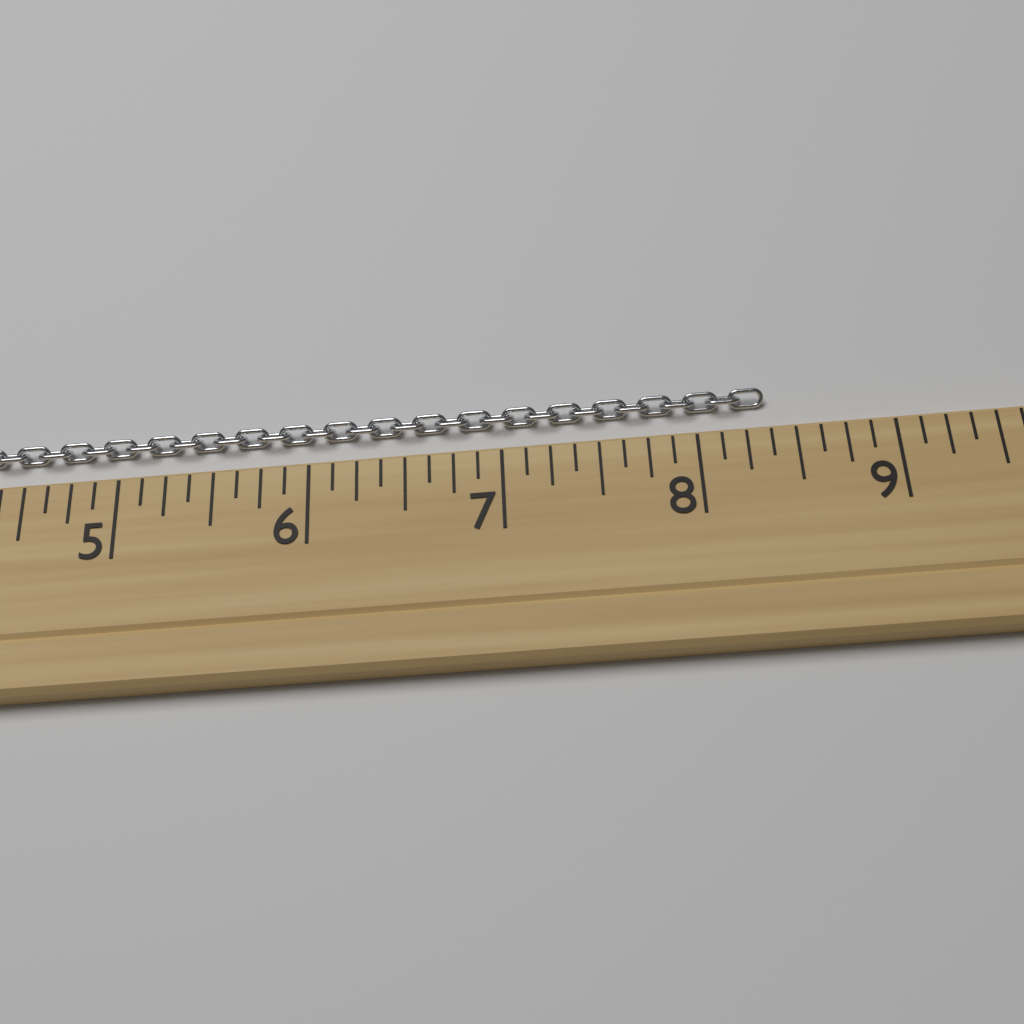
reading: 8.375 (no unit)
